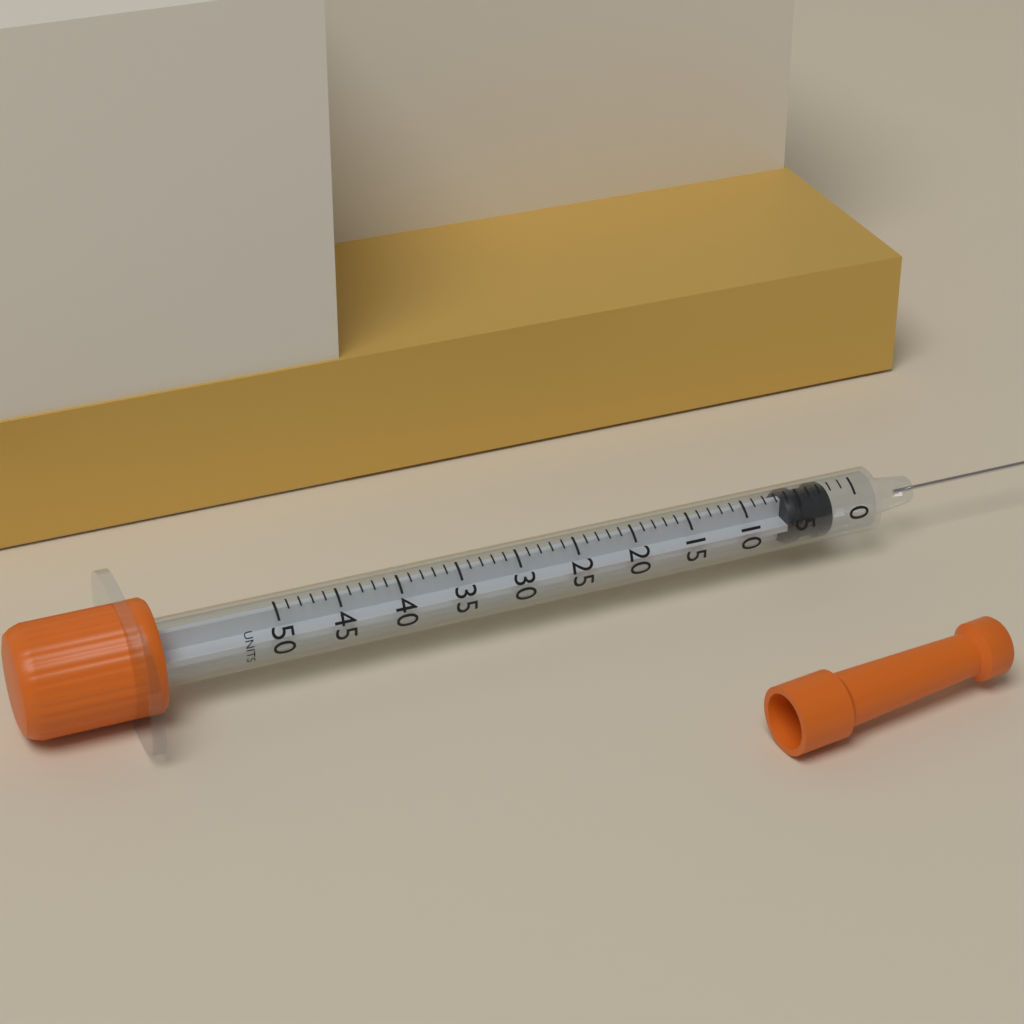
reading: 2 units
